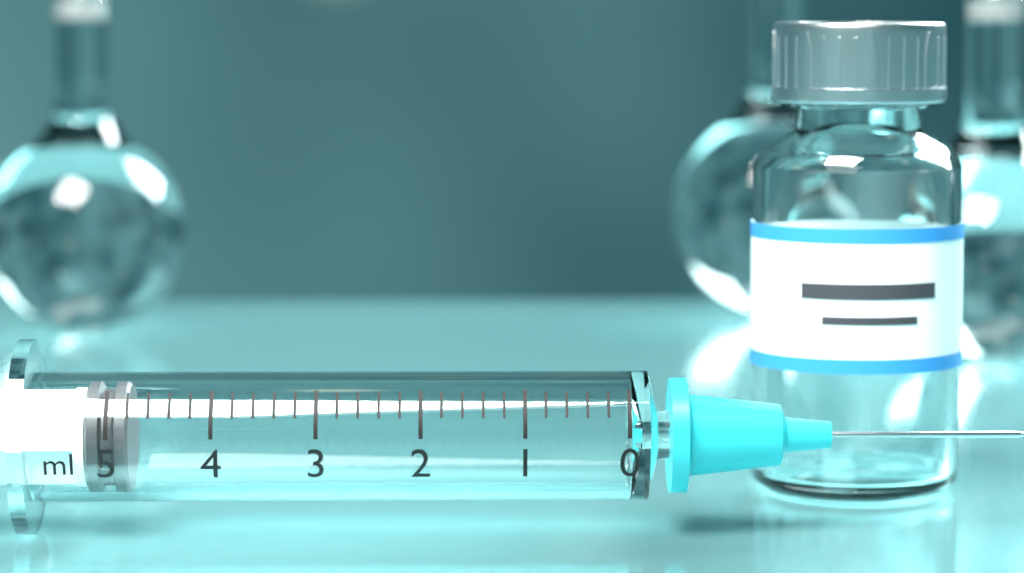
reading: 4.8 ml
